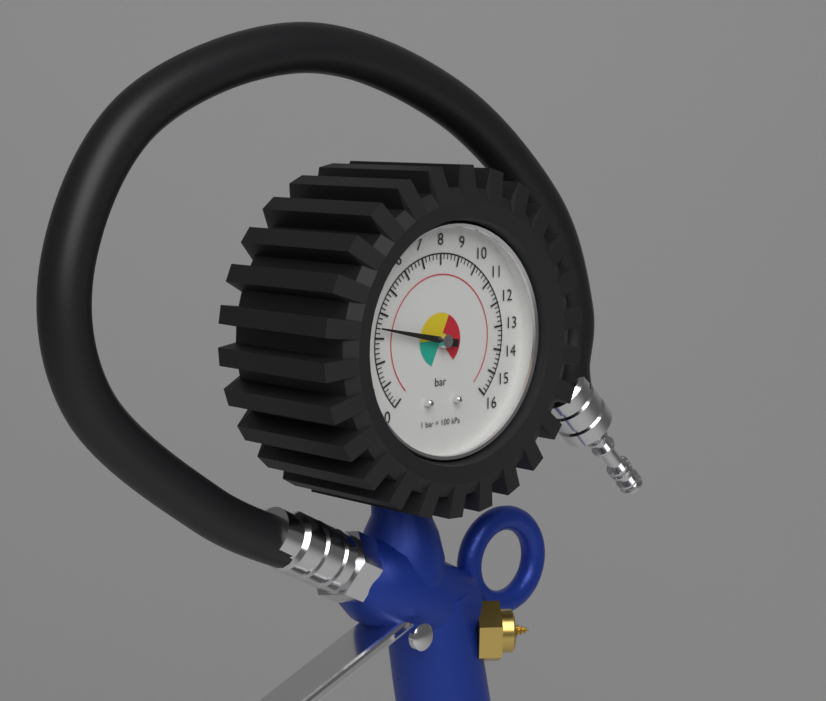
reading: 3.4 bar
